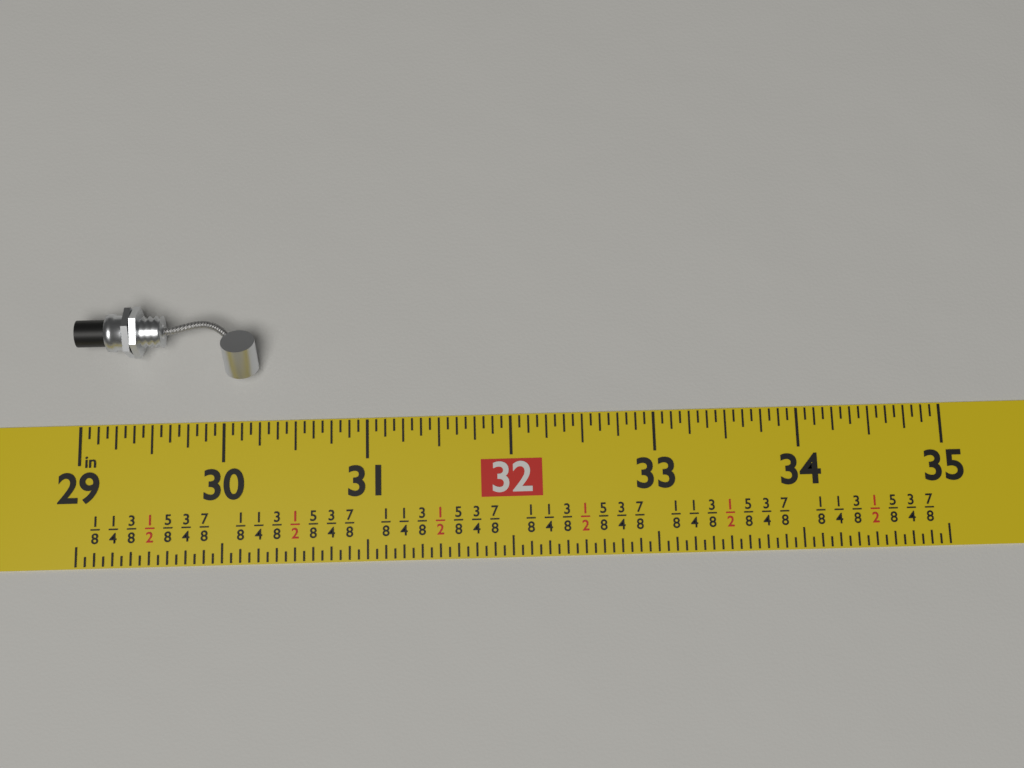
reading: 30.2500 in
